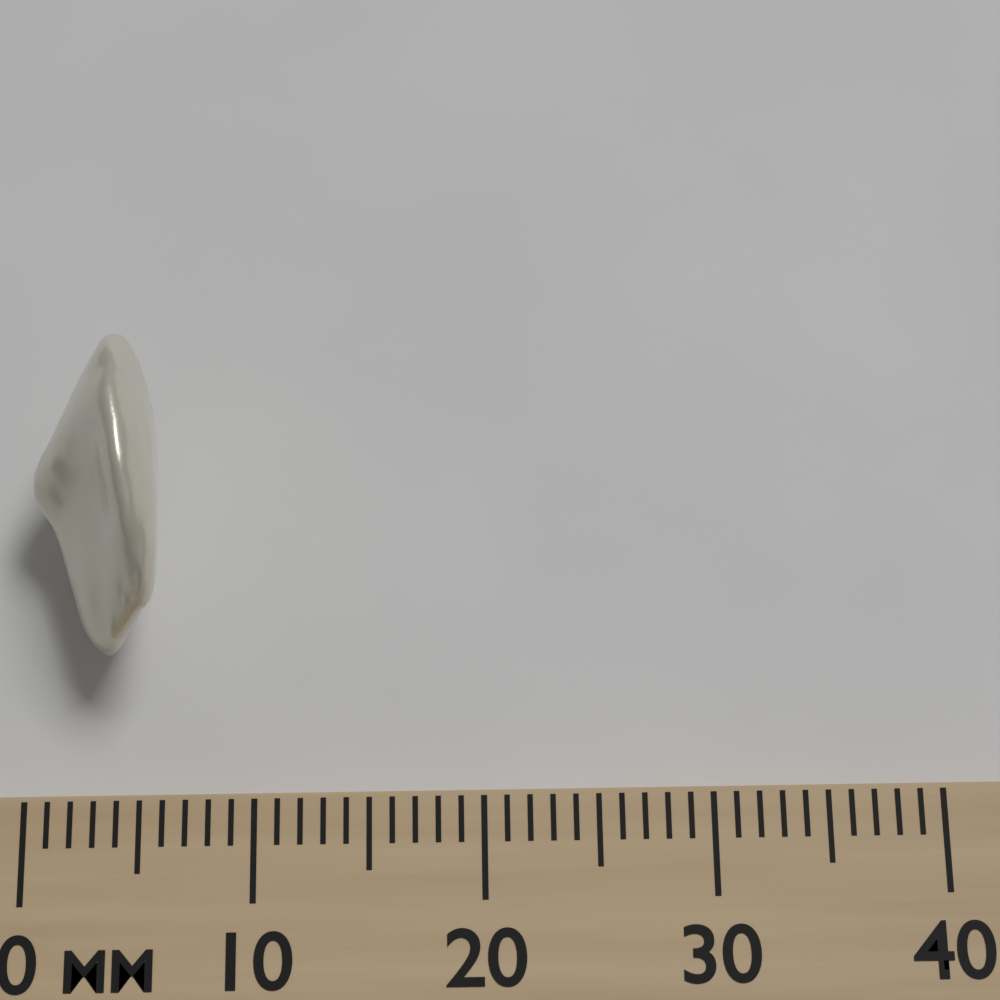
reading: 6 mm
